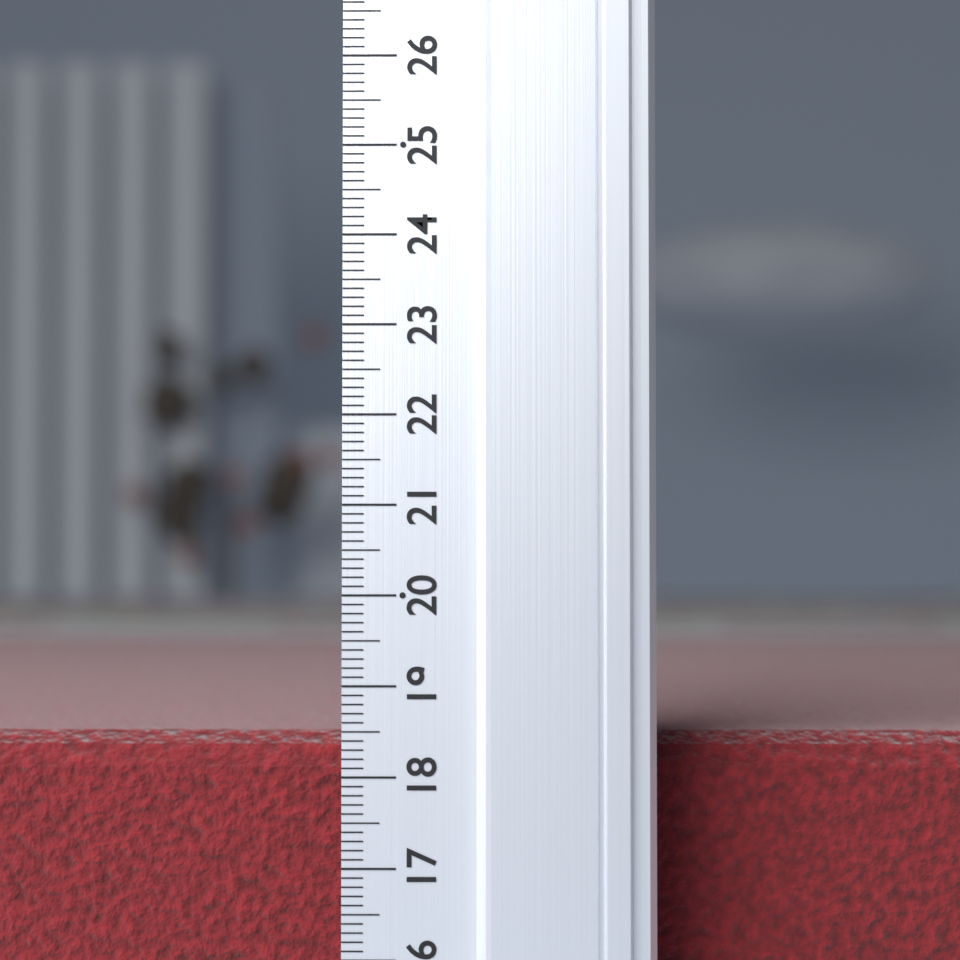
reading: 18.4 (no unit)
